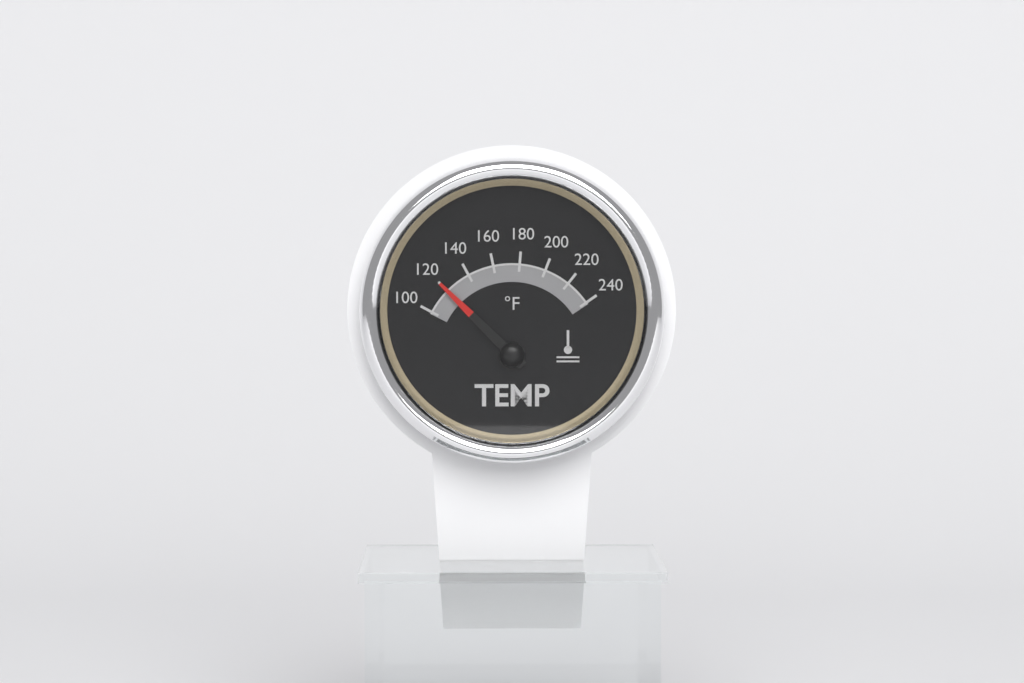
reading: 120 °F
